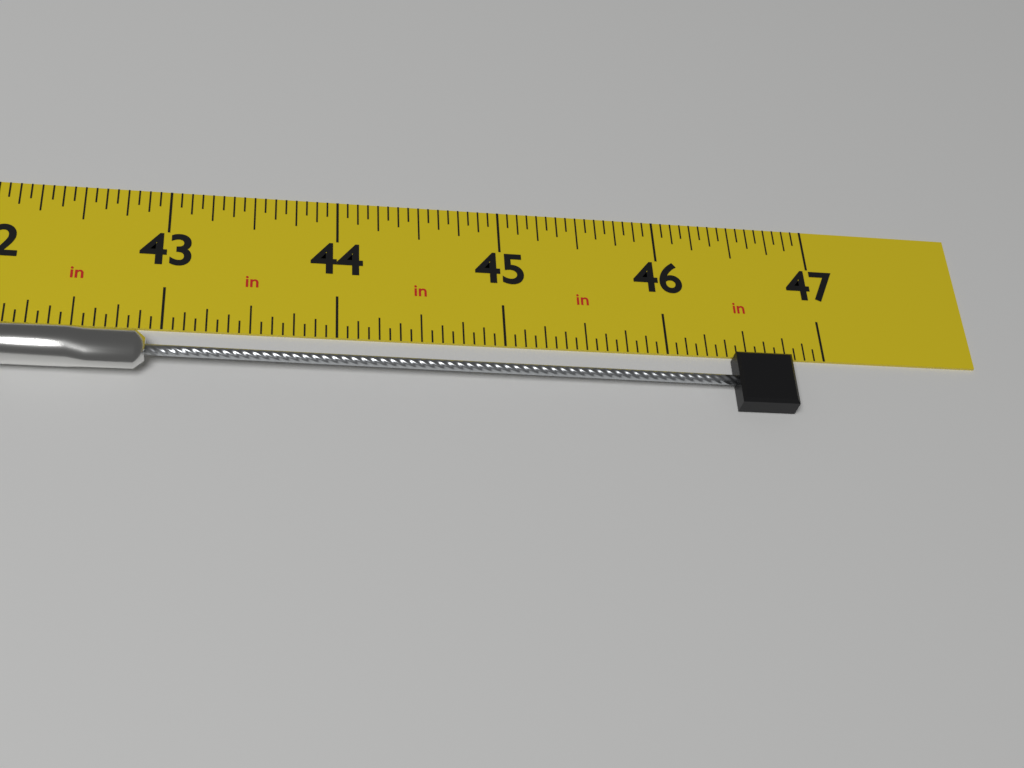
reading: 46.7500 in
